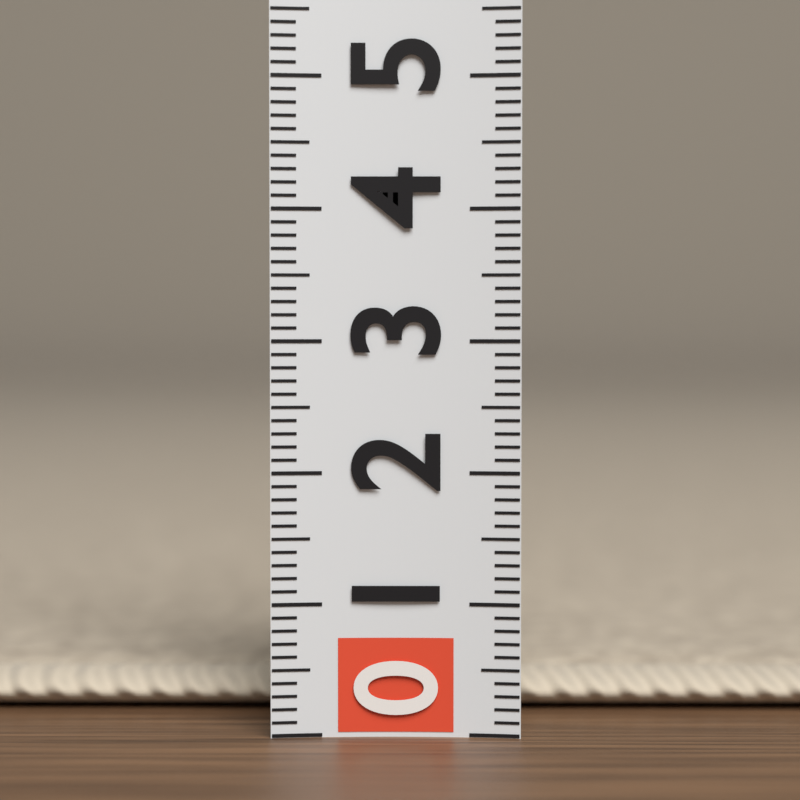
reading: 0.3 (no unit)
